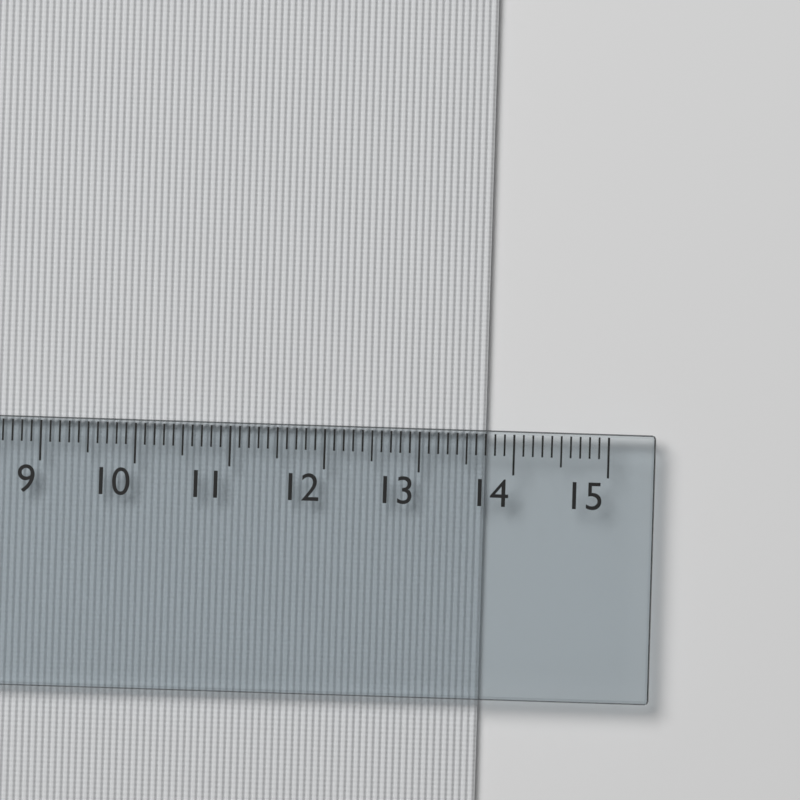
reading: 13.7 cm
